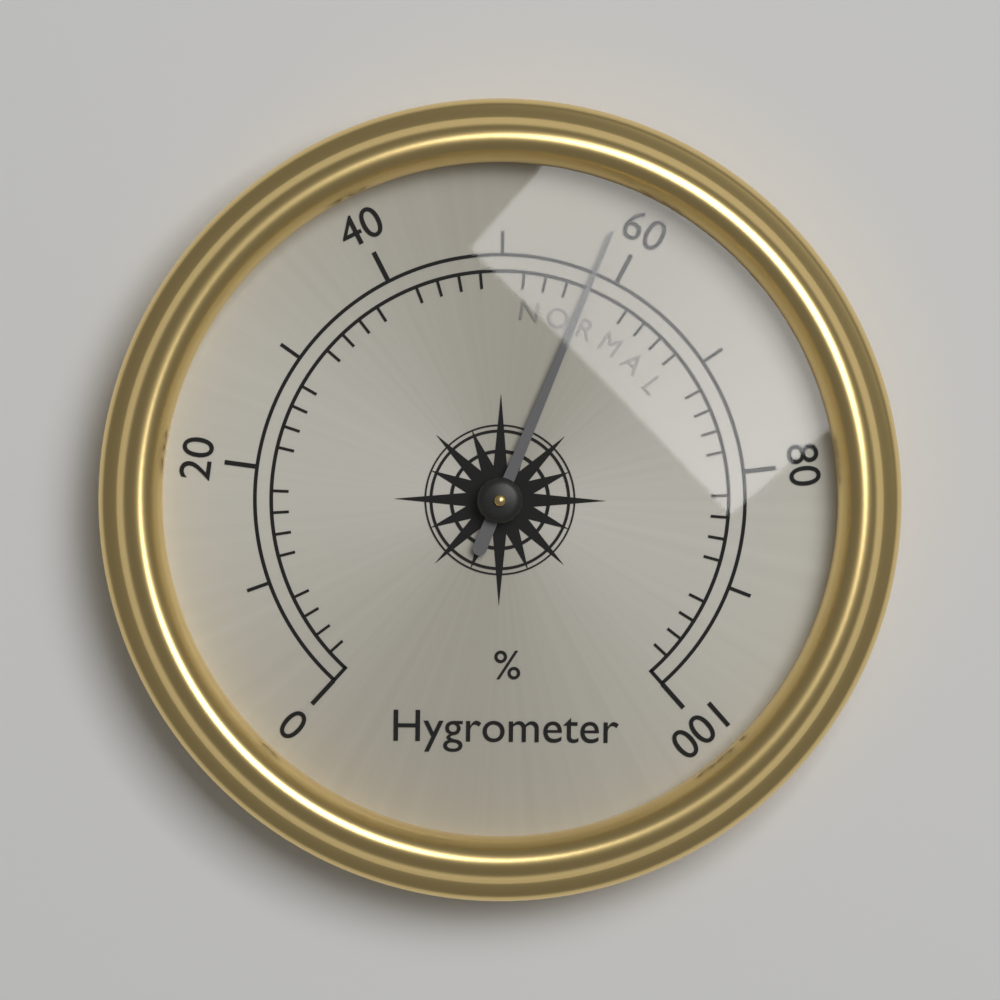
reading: 58 %
